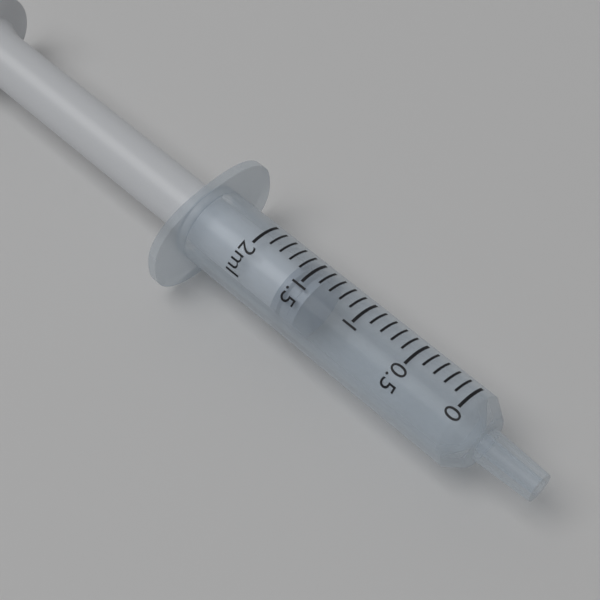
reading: 1.4 ml
